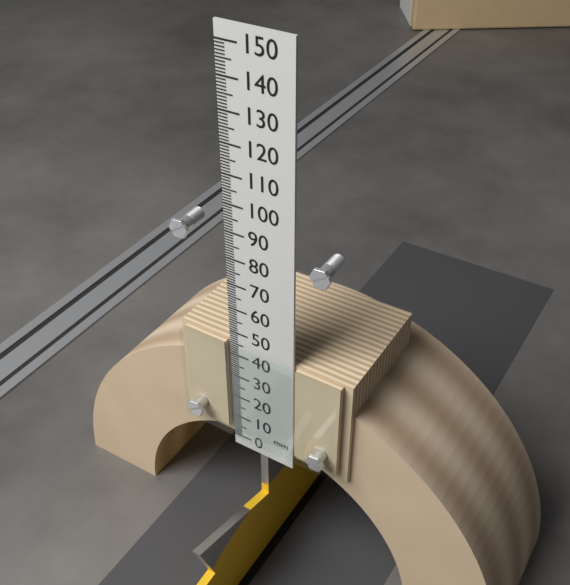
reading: 45 mm
